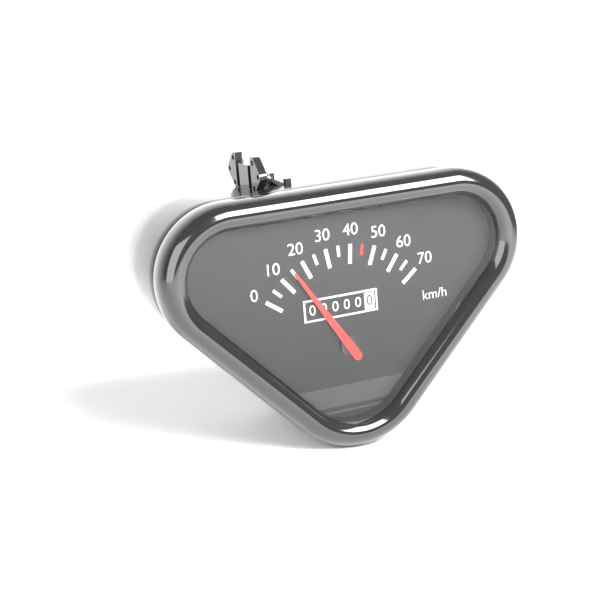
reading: 15 km/h
